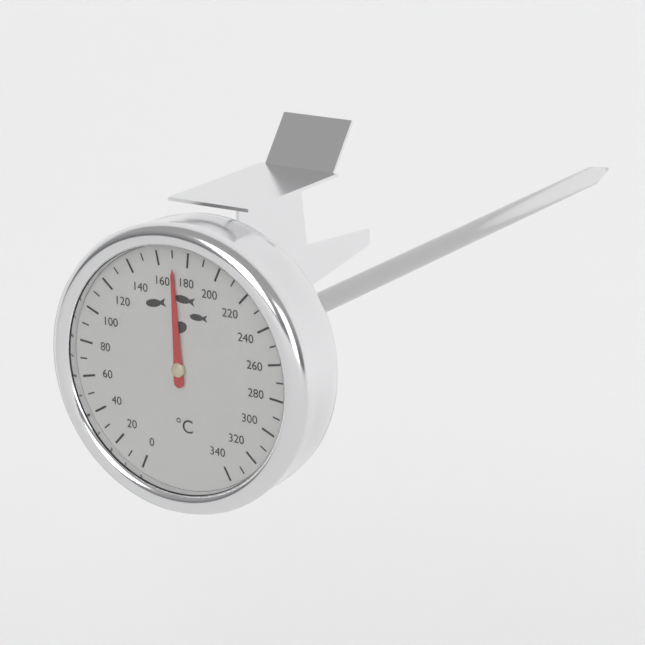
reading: 170 °C
